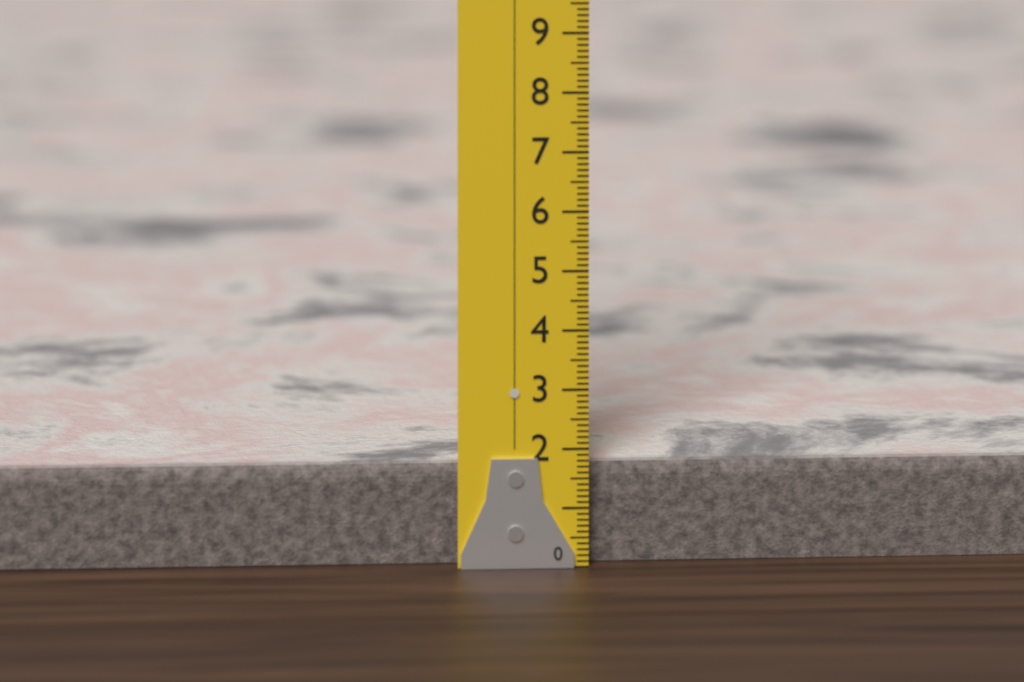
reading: 1.7 (no unit)
